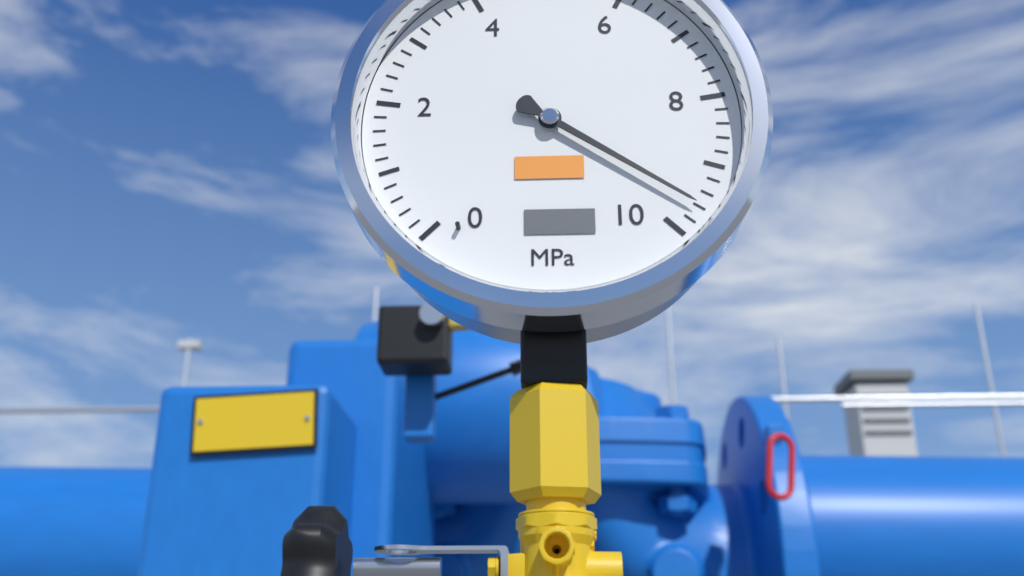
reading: 9.6 MPa
